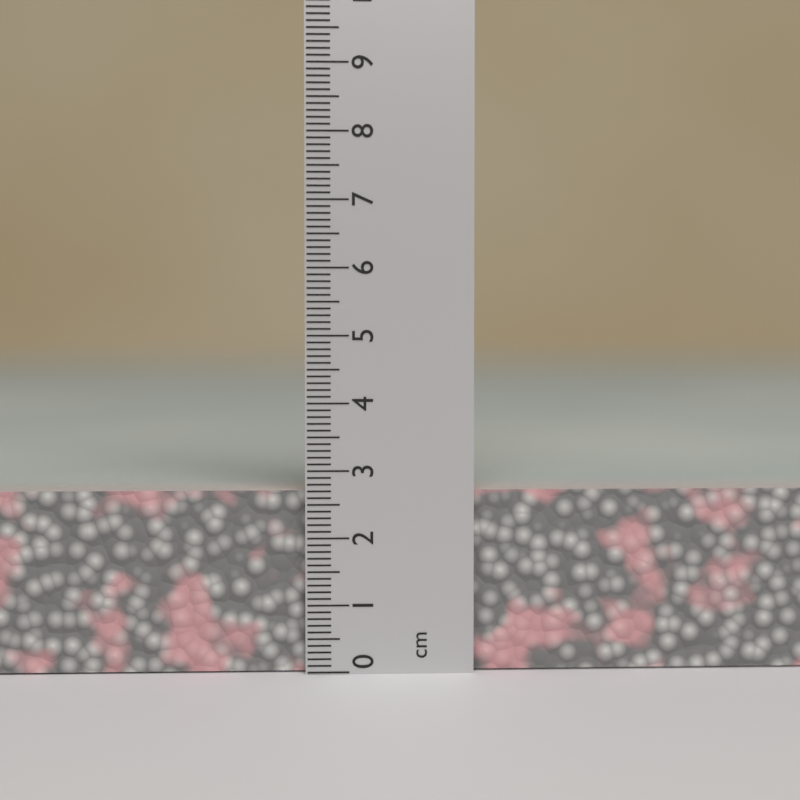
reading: 2.7 cm
